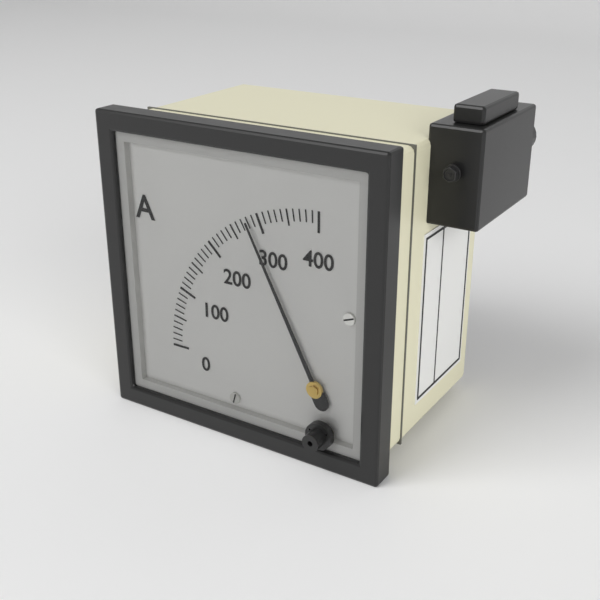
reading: 280 A
